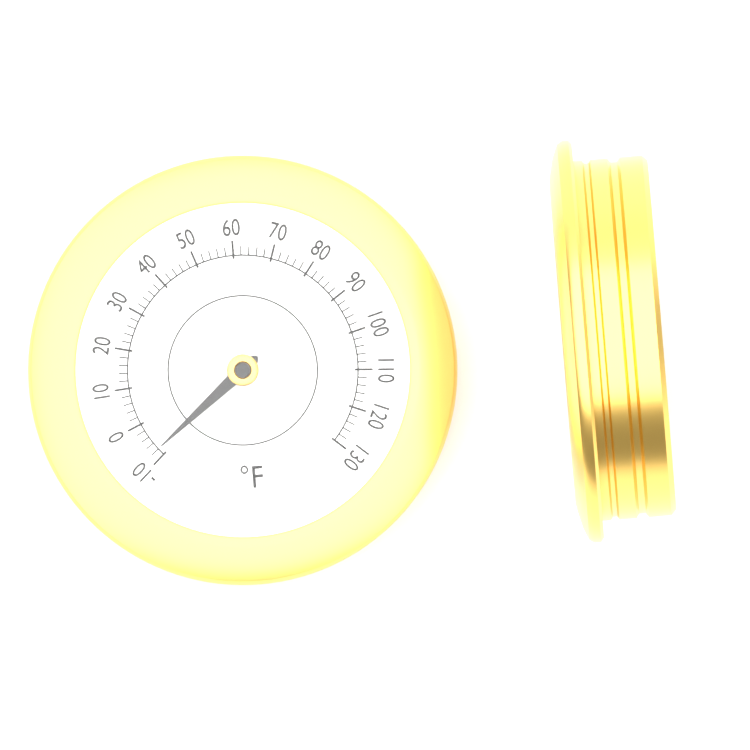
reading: -8 °F
